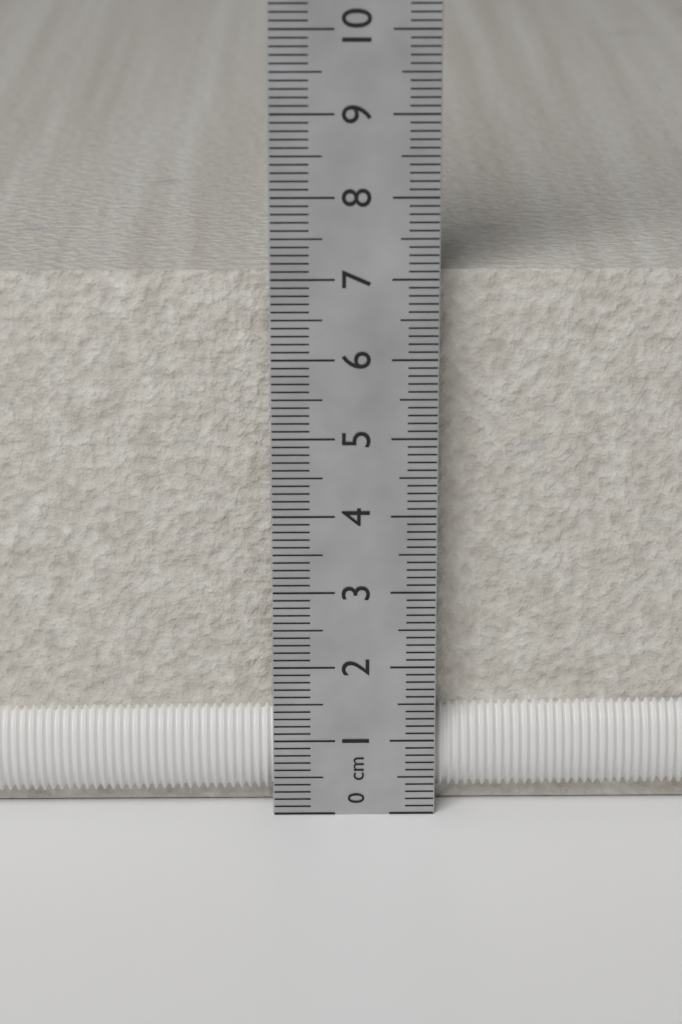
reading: 7.0 cm
